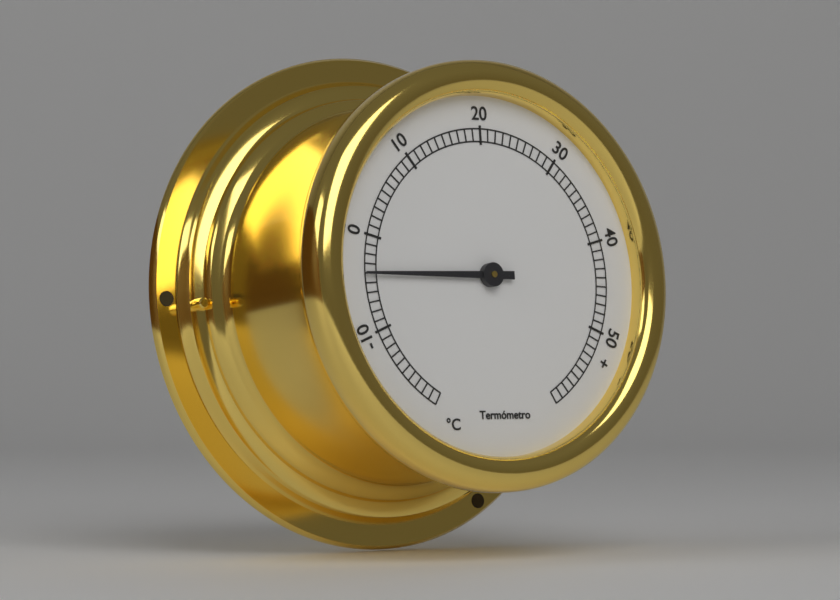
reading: -4 °C
